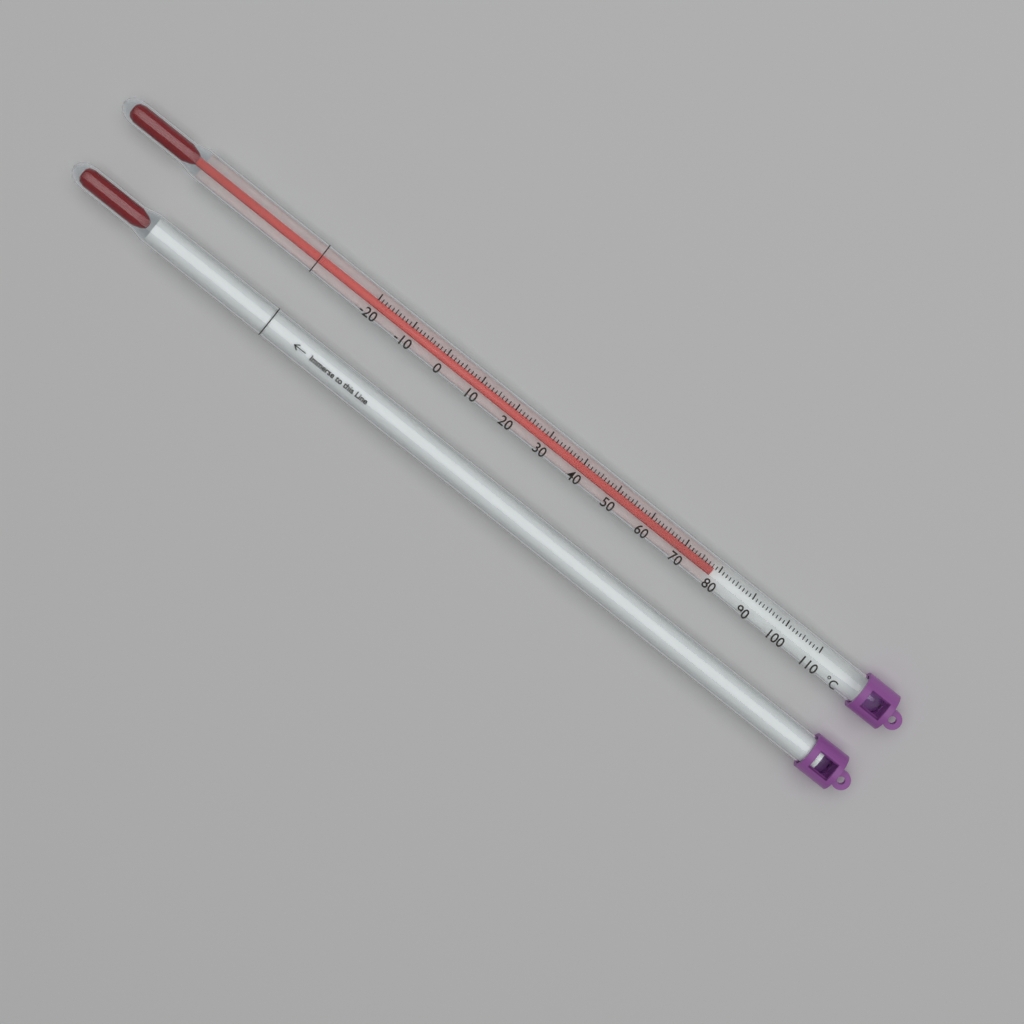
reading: 79 °C
